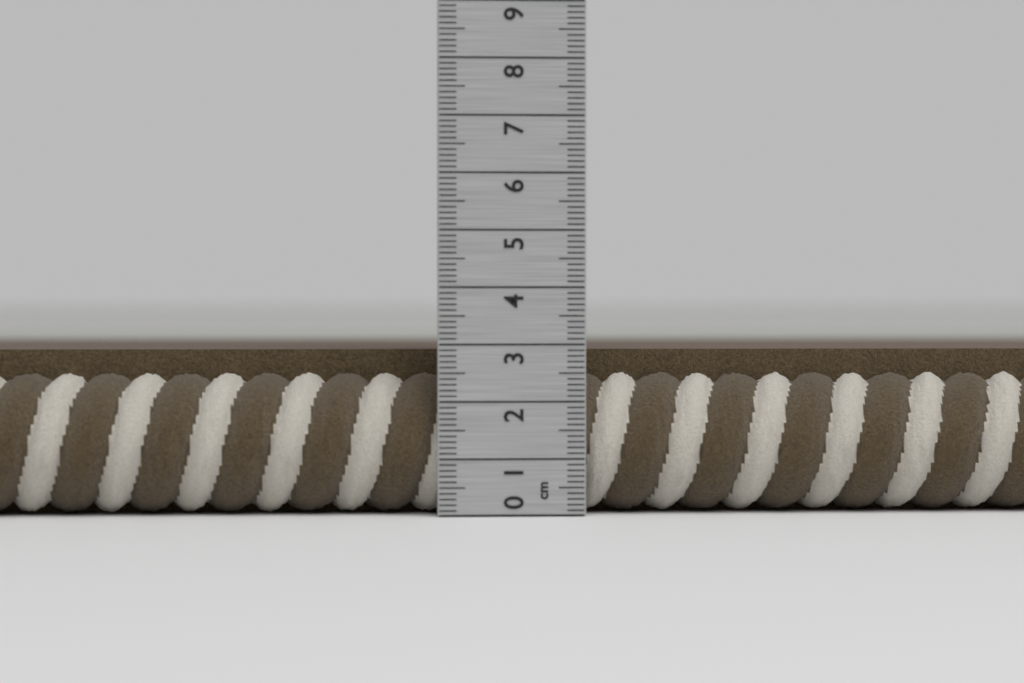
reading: 2.9 cm
